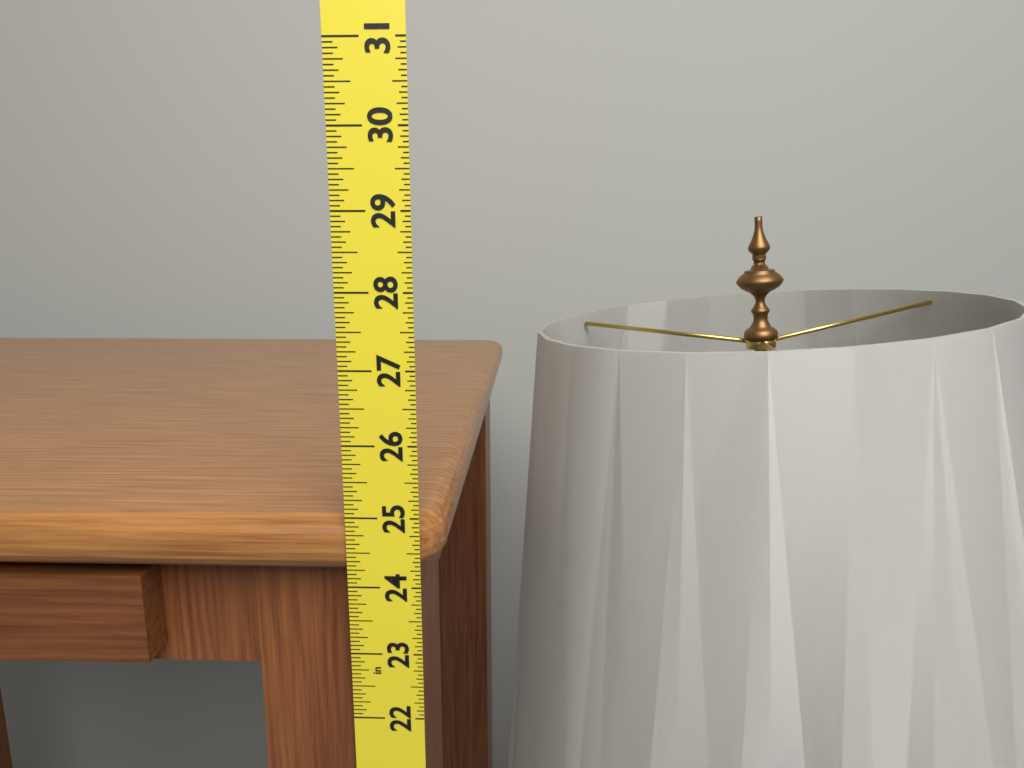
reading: 24.9375 in
